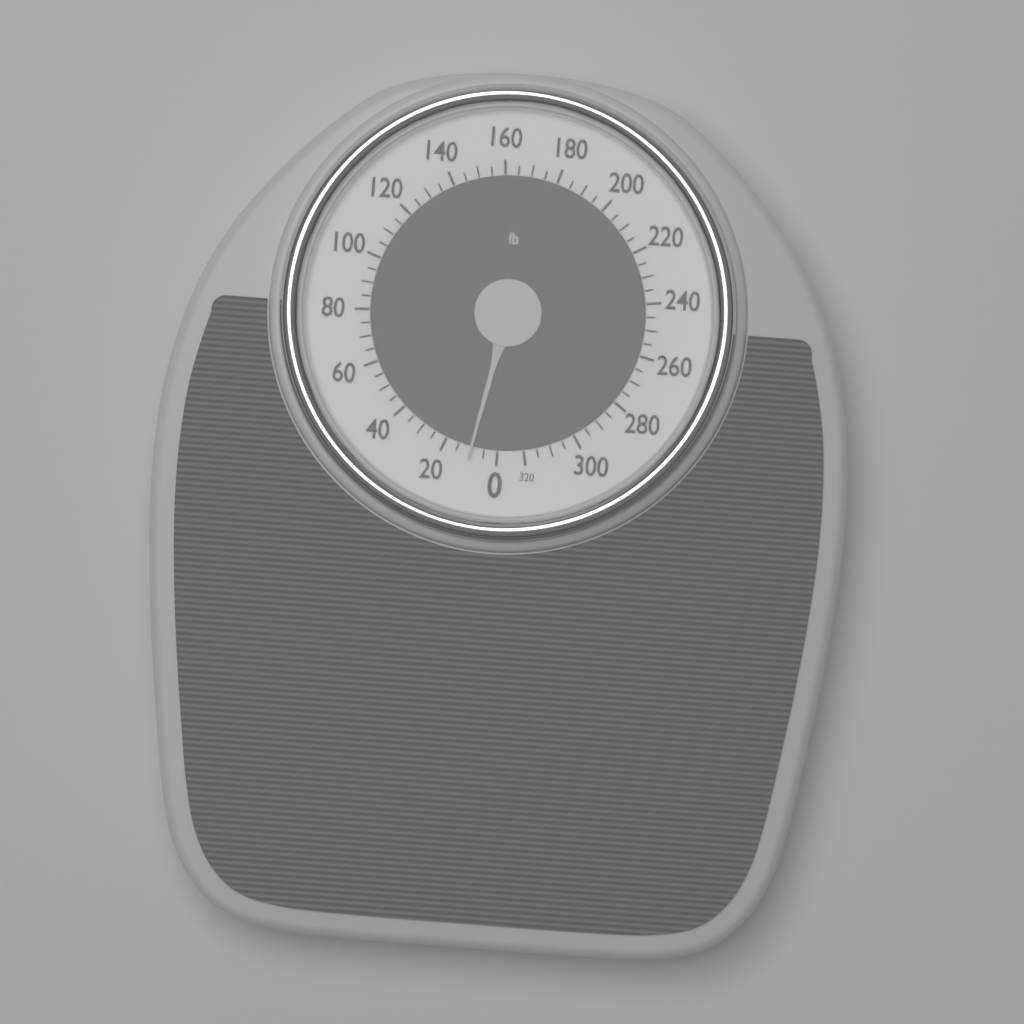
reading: 10 lb
